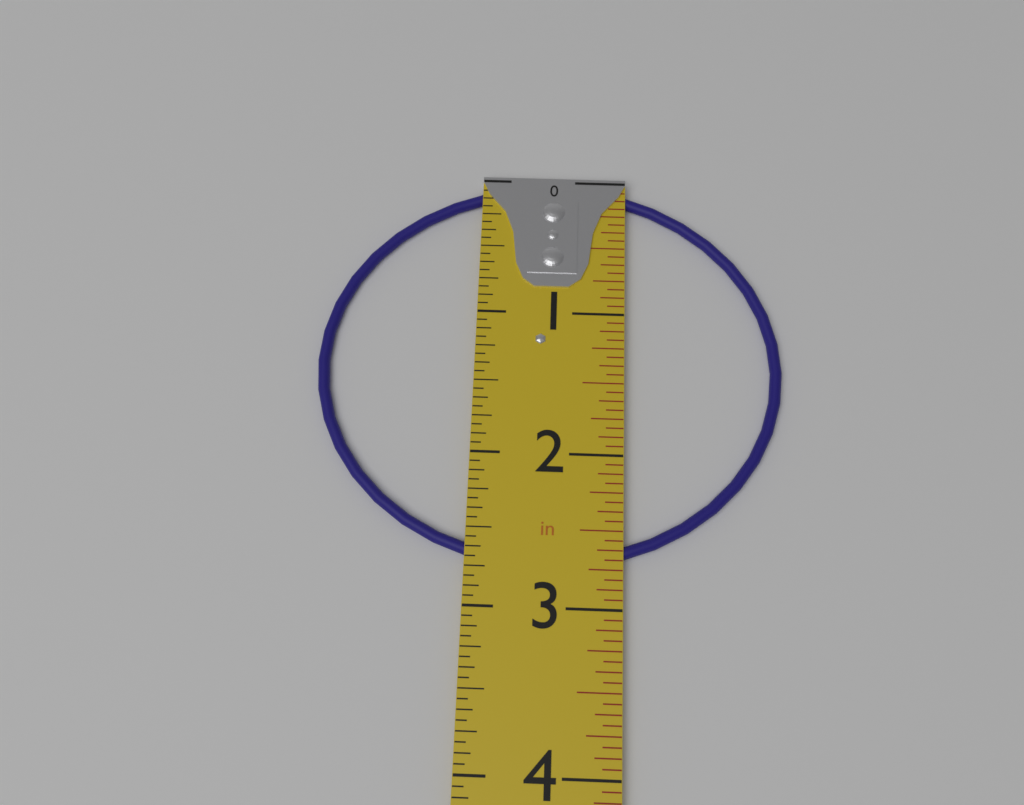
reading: 2.7500 in
